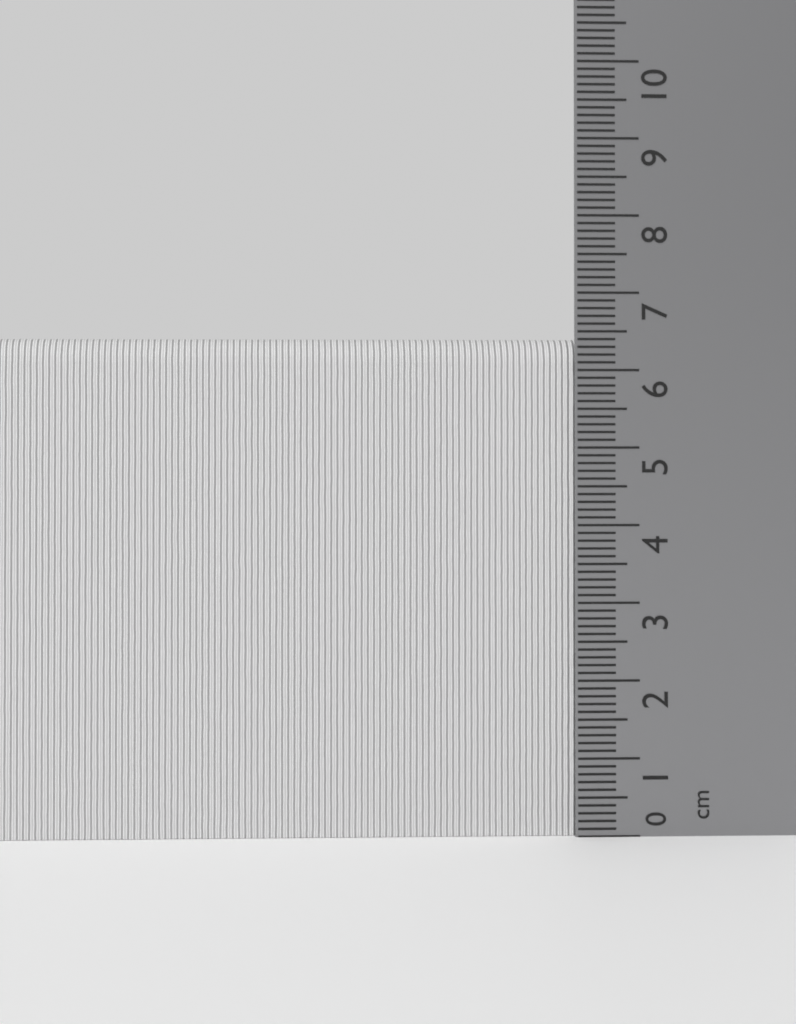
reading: 6.4 cm
